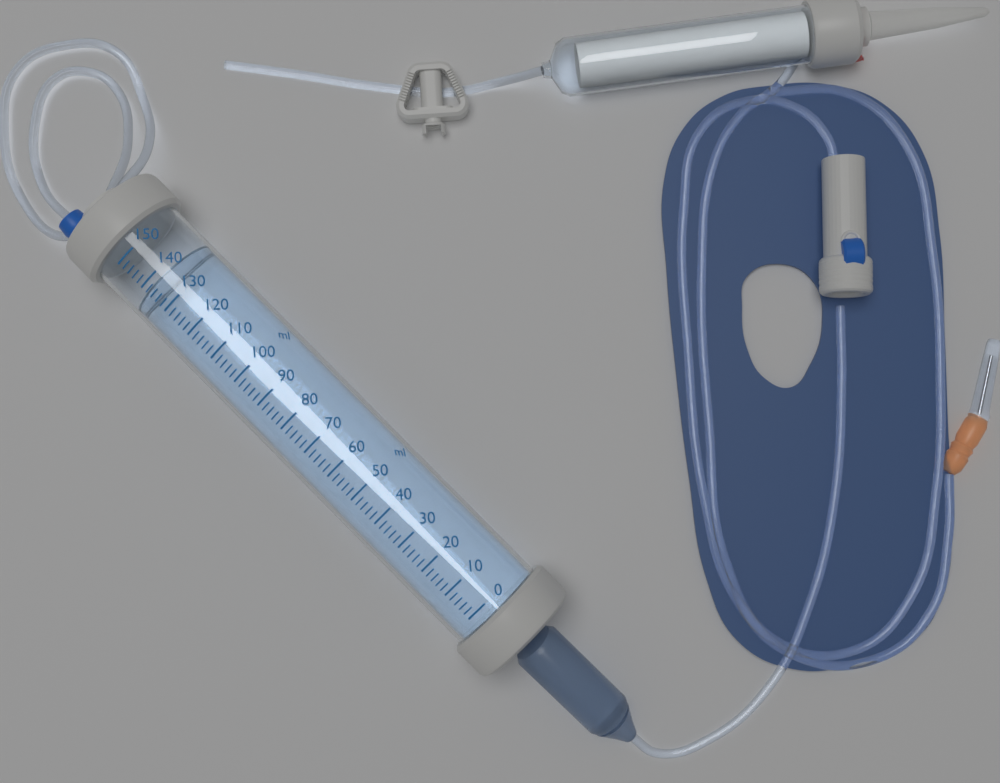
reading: 138 ml
